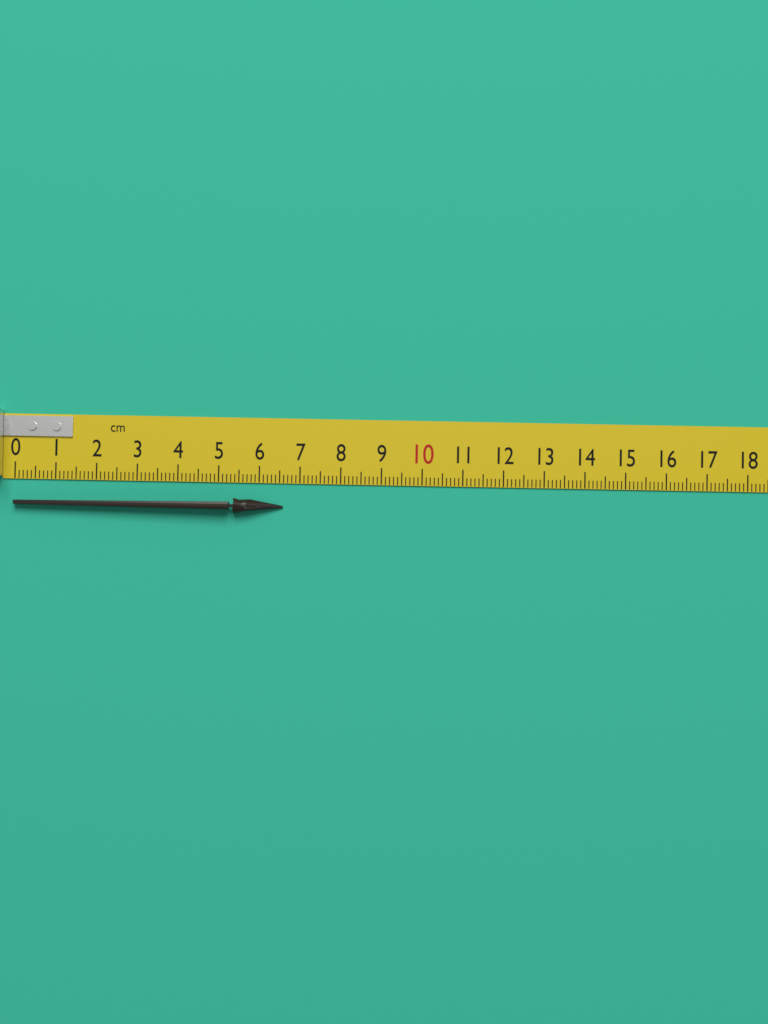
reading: 6.6 cm
